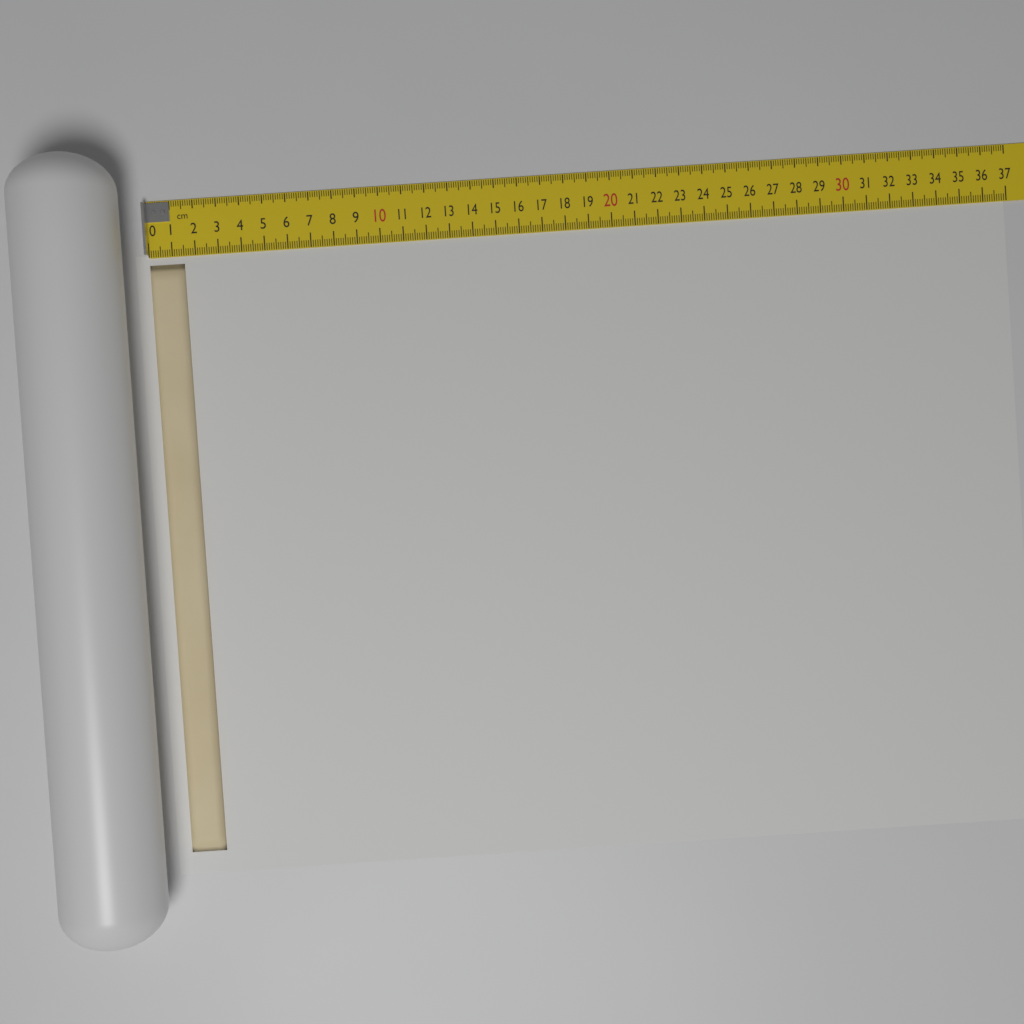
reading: 1.5 cm
